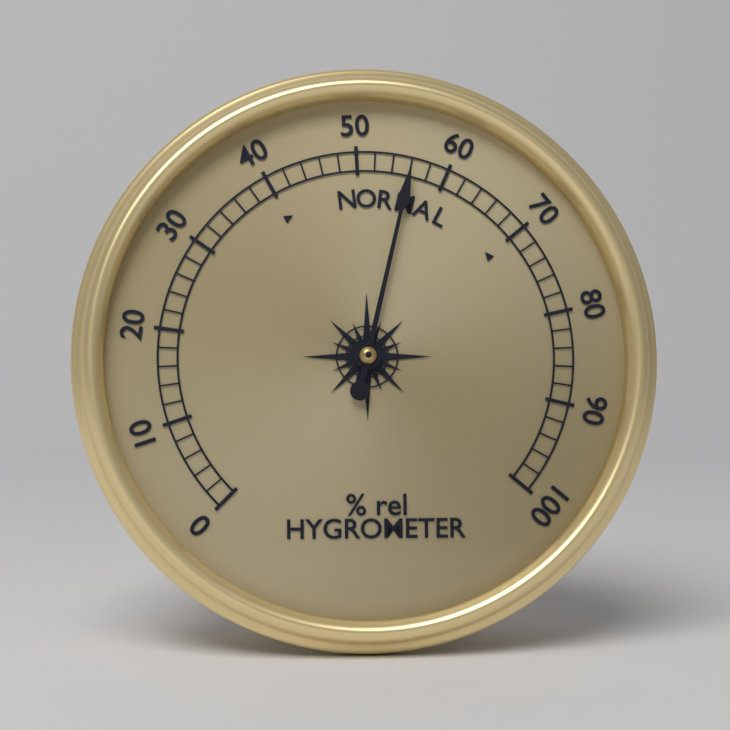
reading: 56 % rel
